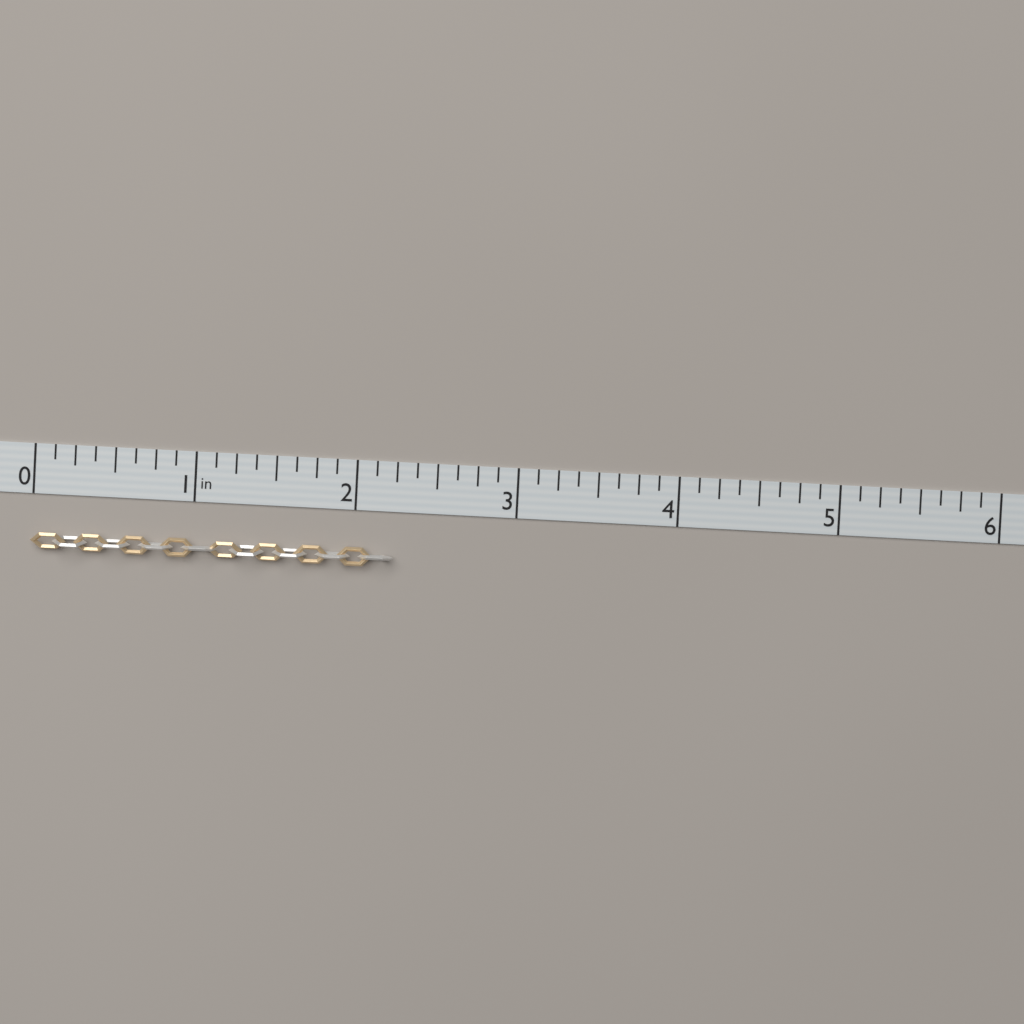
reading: 2.250 in
